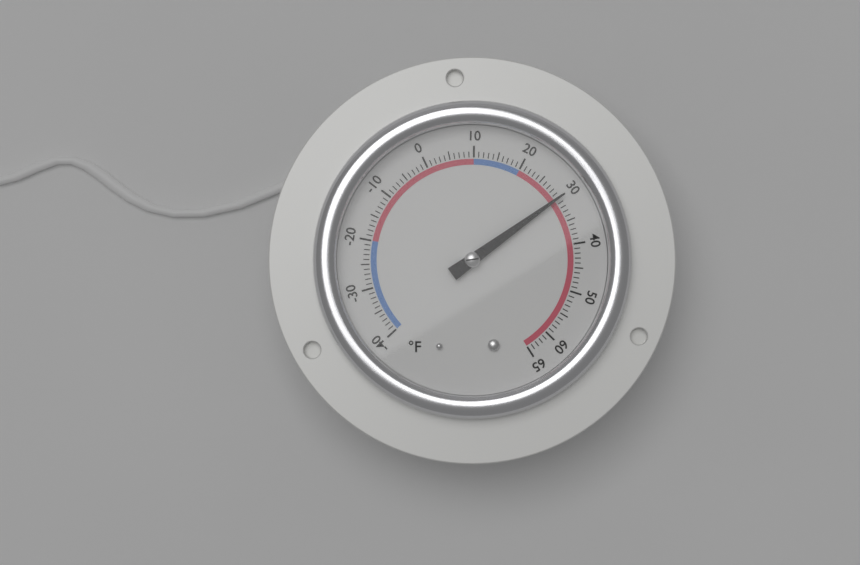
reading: 30 °F
